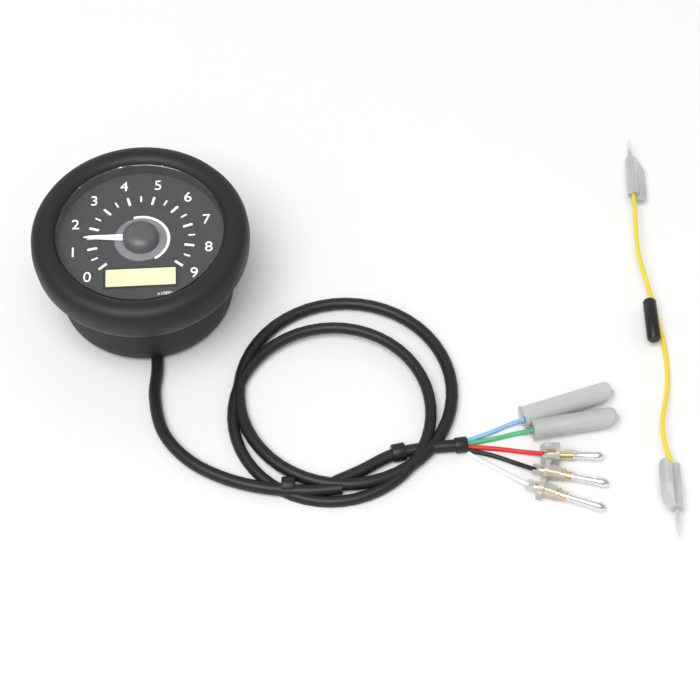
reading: 1.5 x1000r/min
